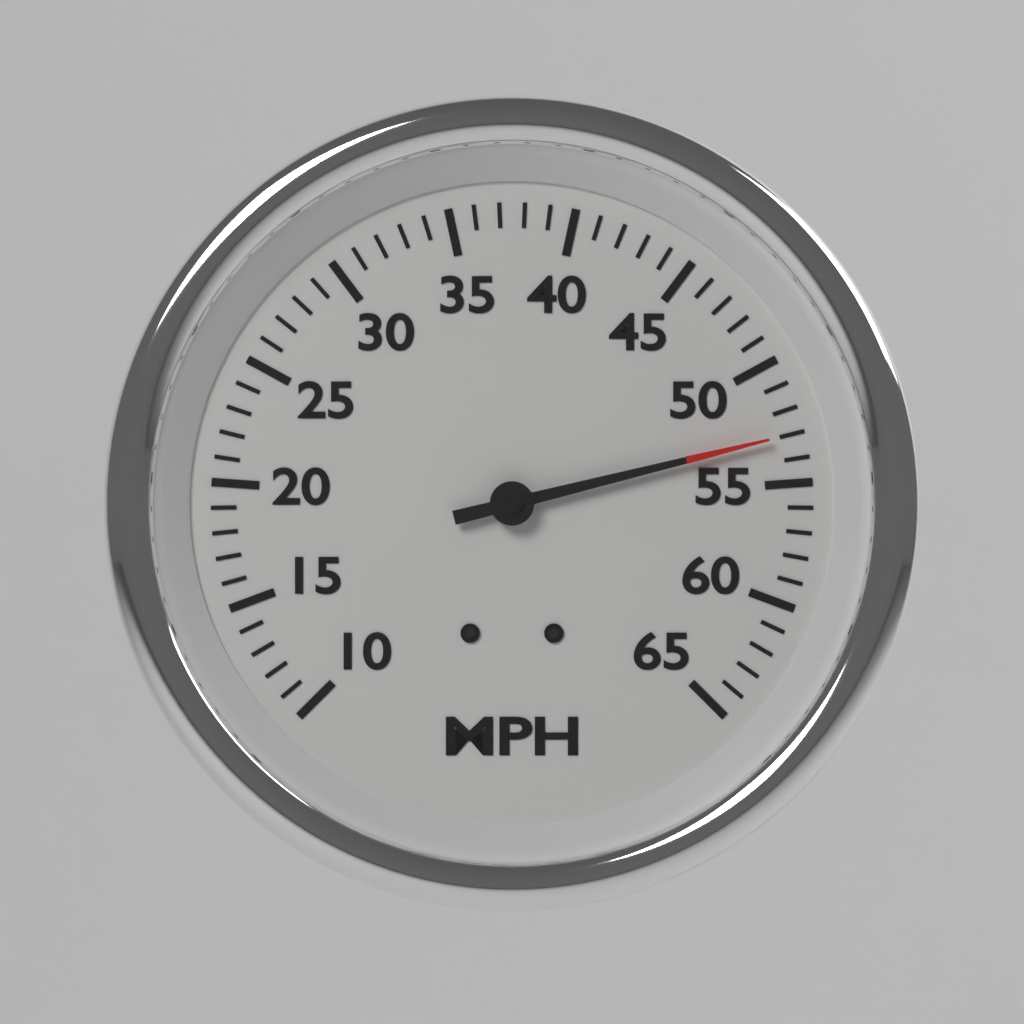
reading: 53 mph
